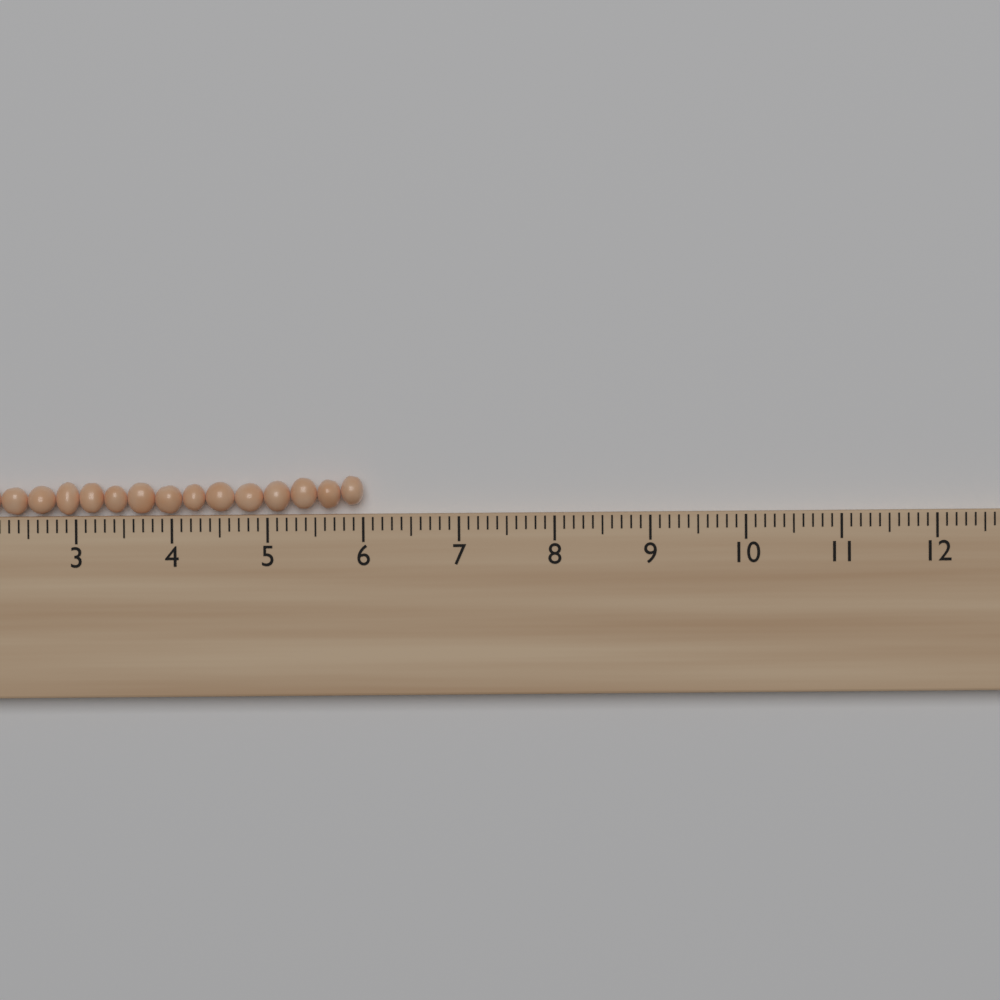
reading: 6.0 cm
